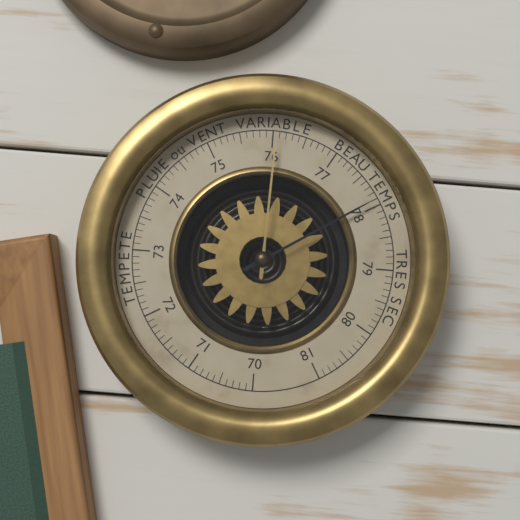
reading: 77.9 (no unit)
